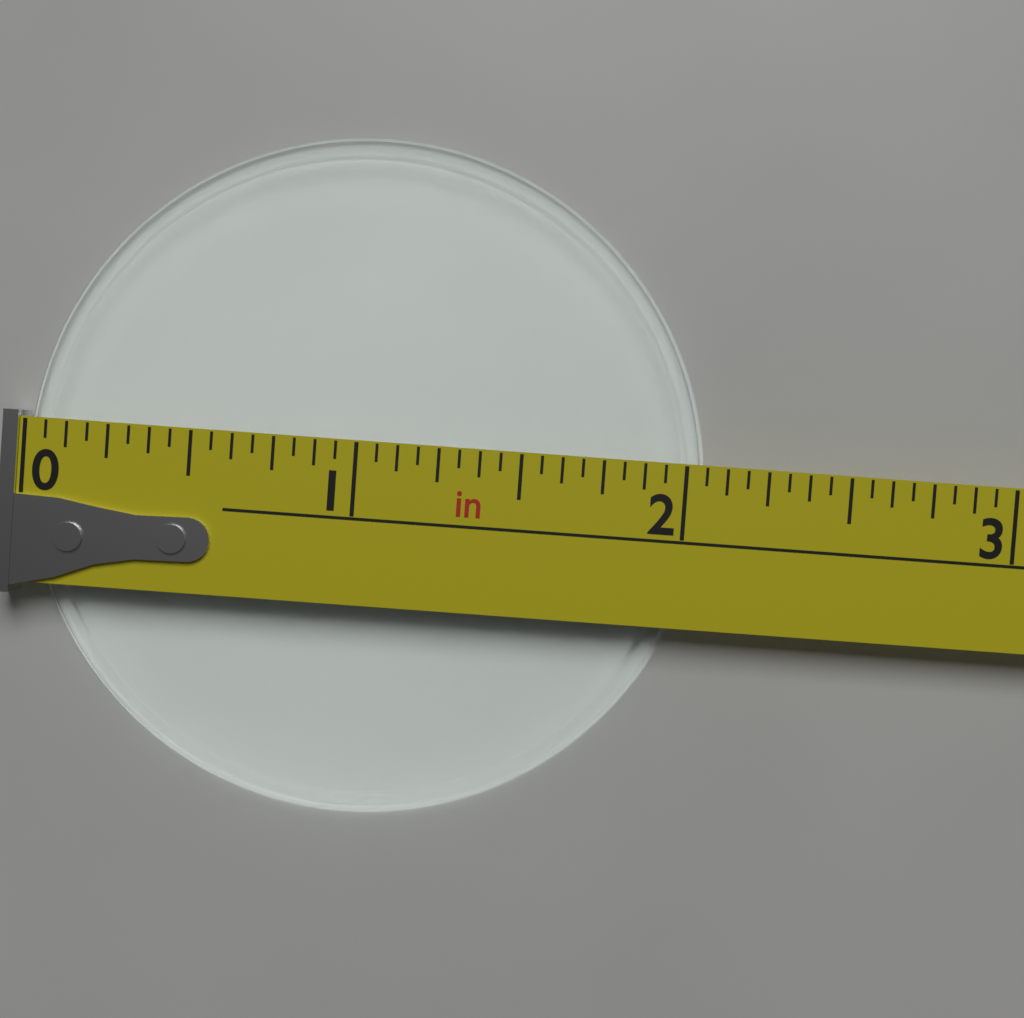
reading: 2.0625 in
